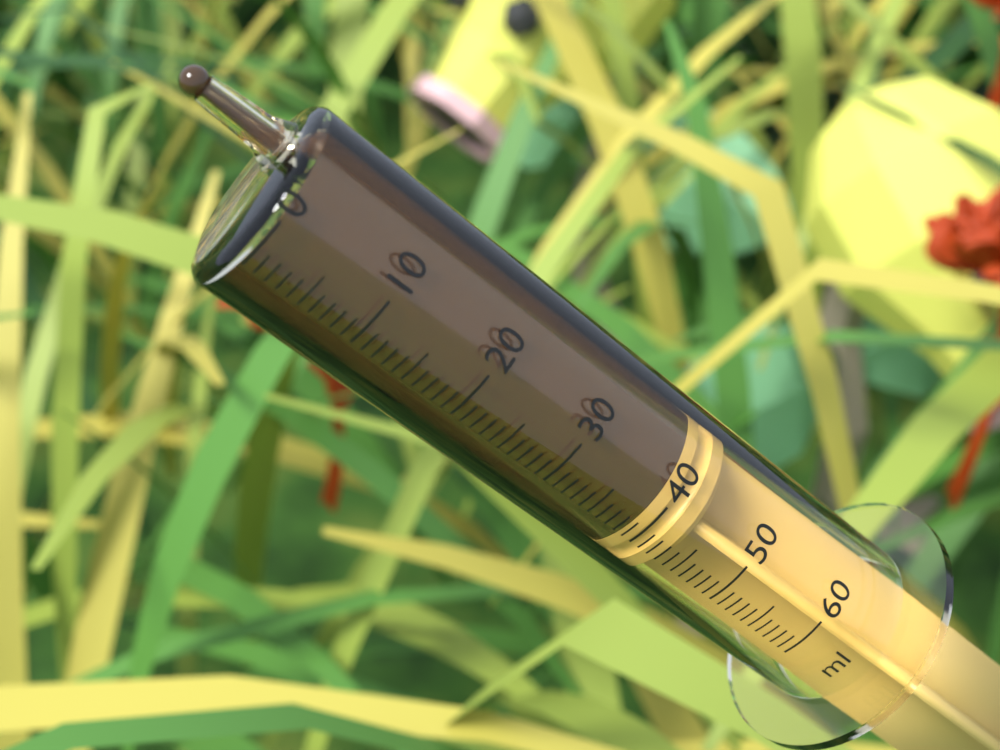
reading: 39 ml
